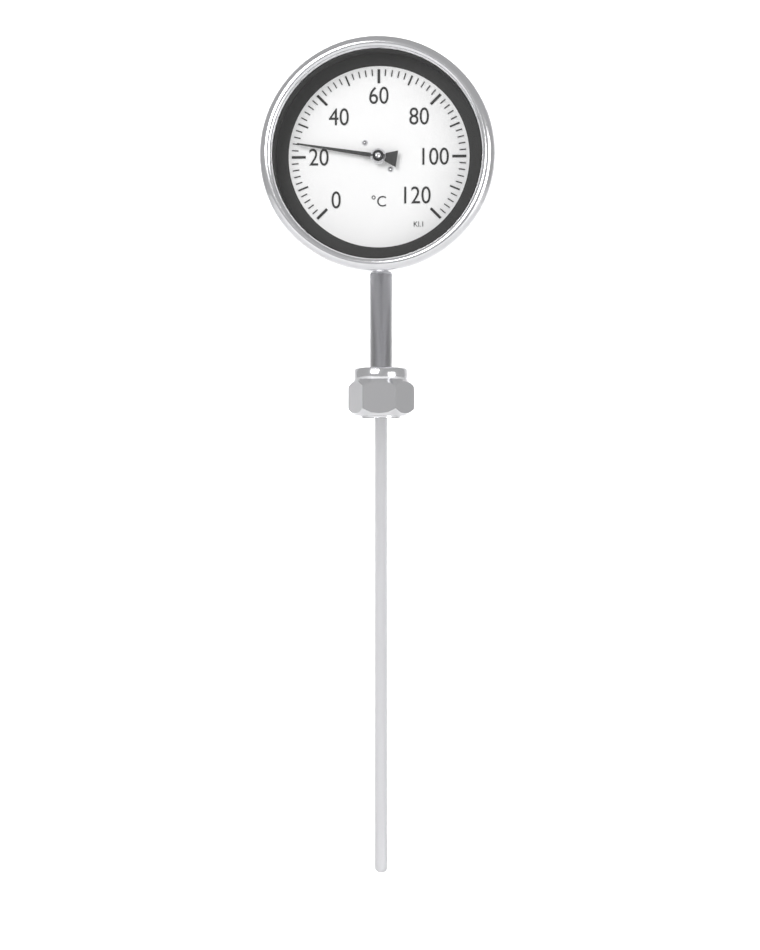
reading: 24 °C
